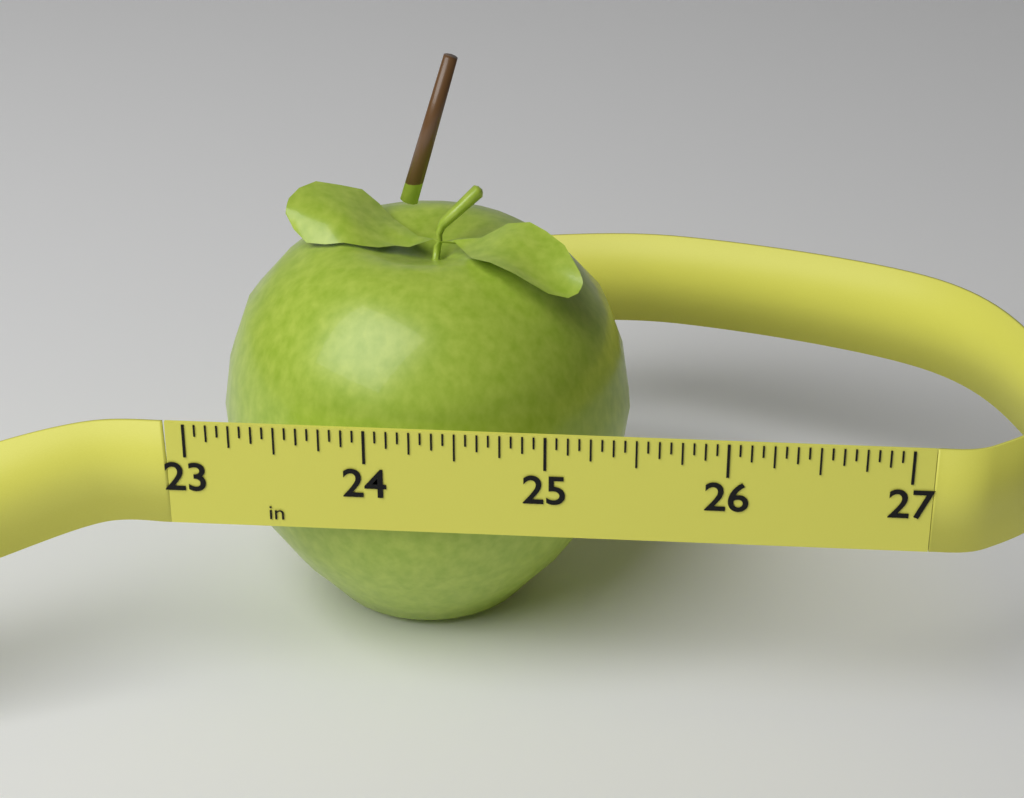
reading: 25.4375 in
